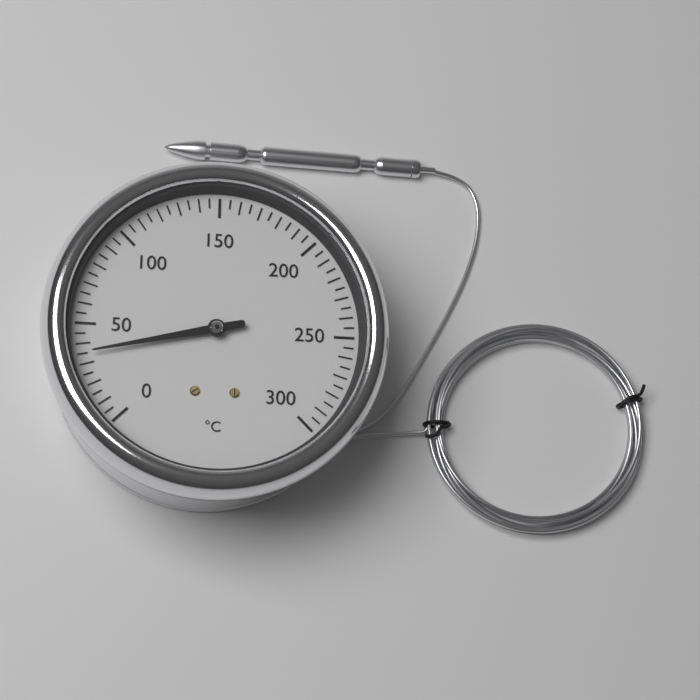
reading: 35 °C
